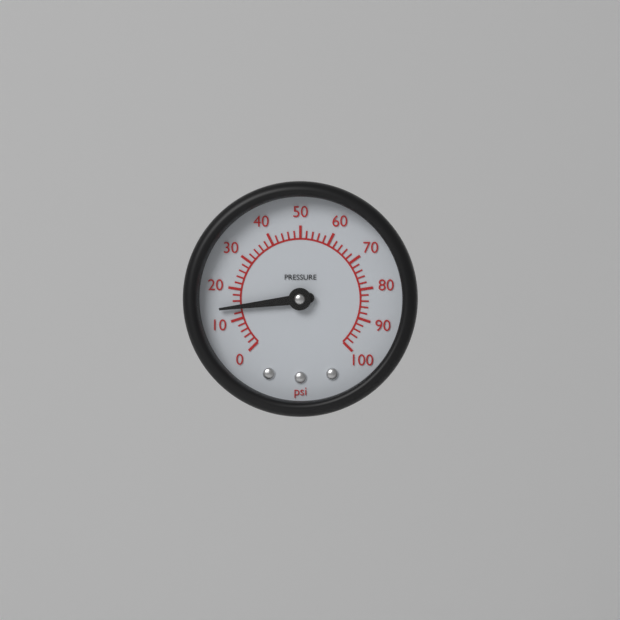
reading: 14 psi
